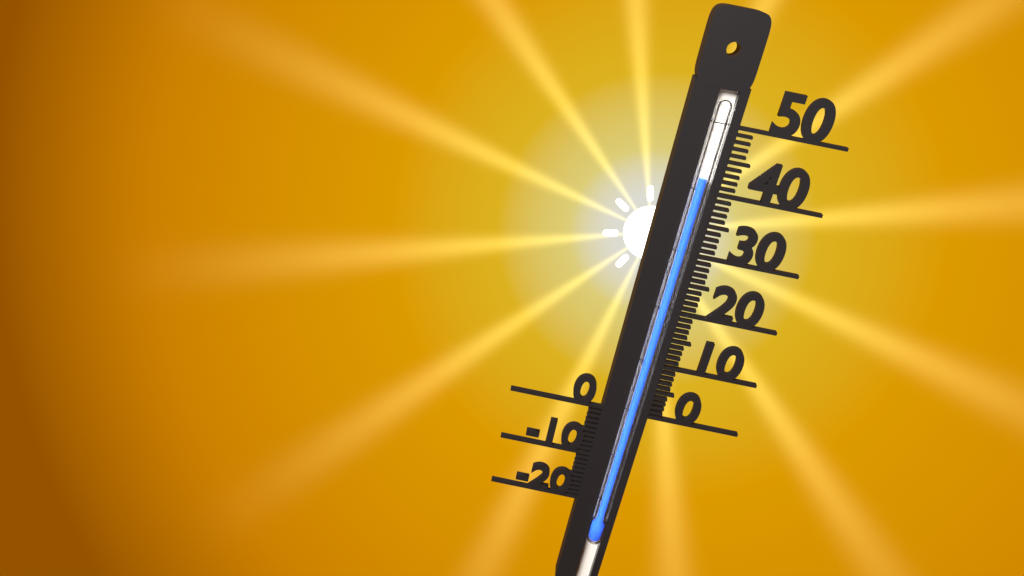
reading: 42 (no unit)
